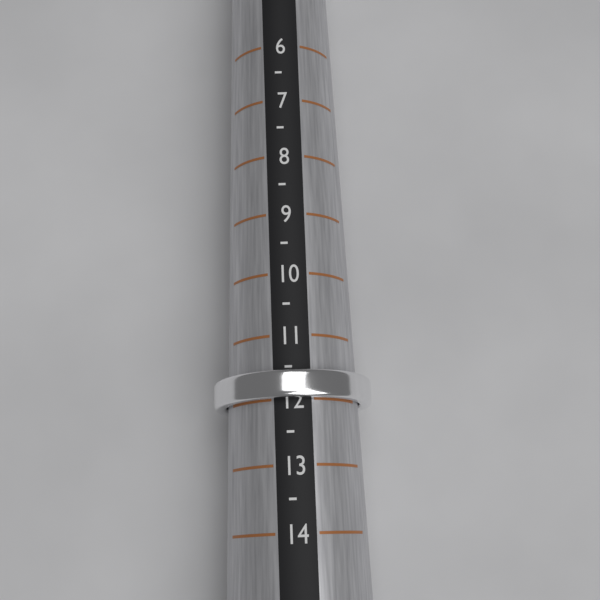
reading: 12.0 (no unit)
